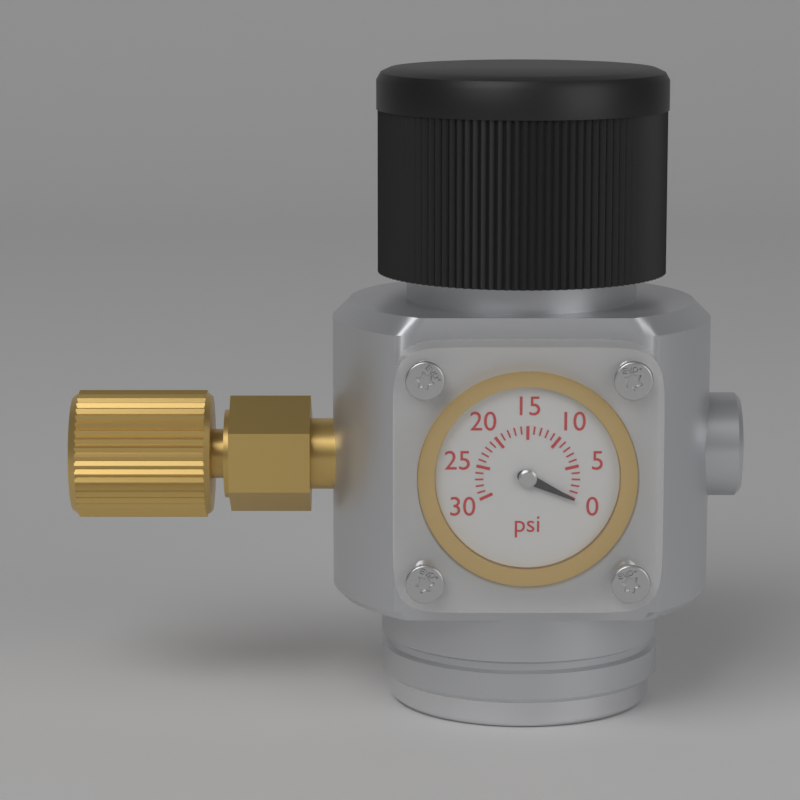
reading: 0 psi
